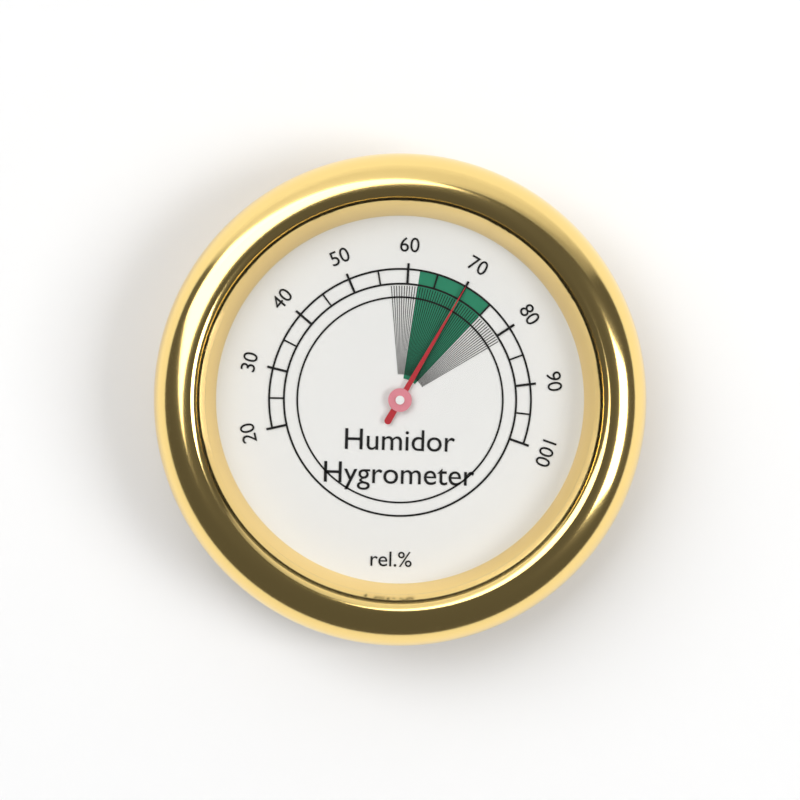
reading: 70 %
